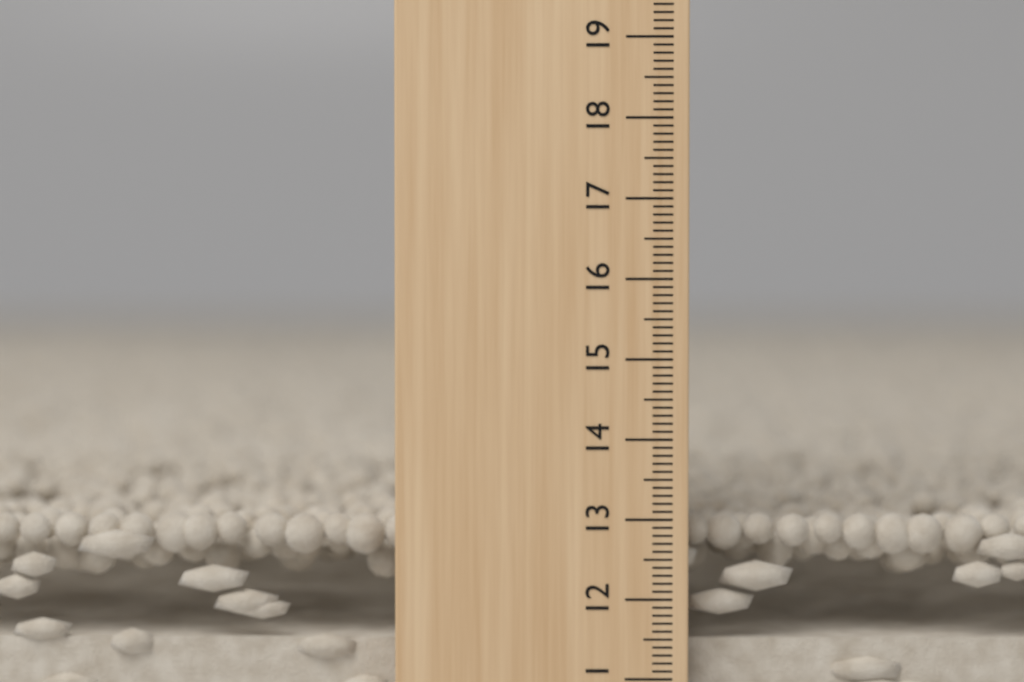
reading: 13.0 cm
